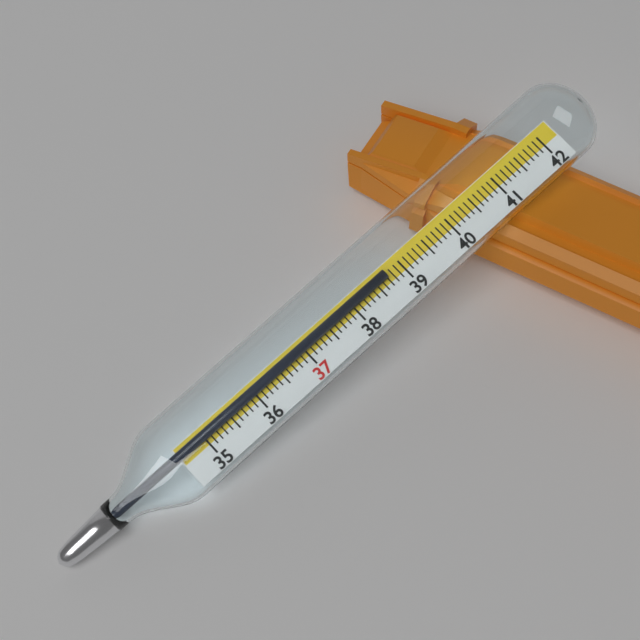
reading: 38.7 (no unit)
